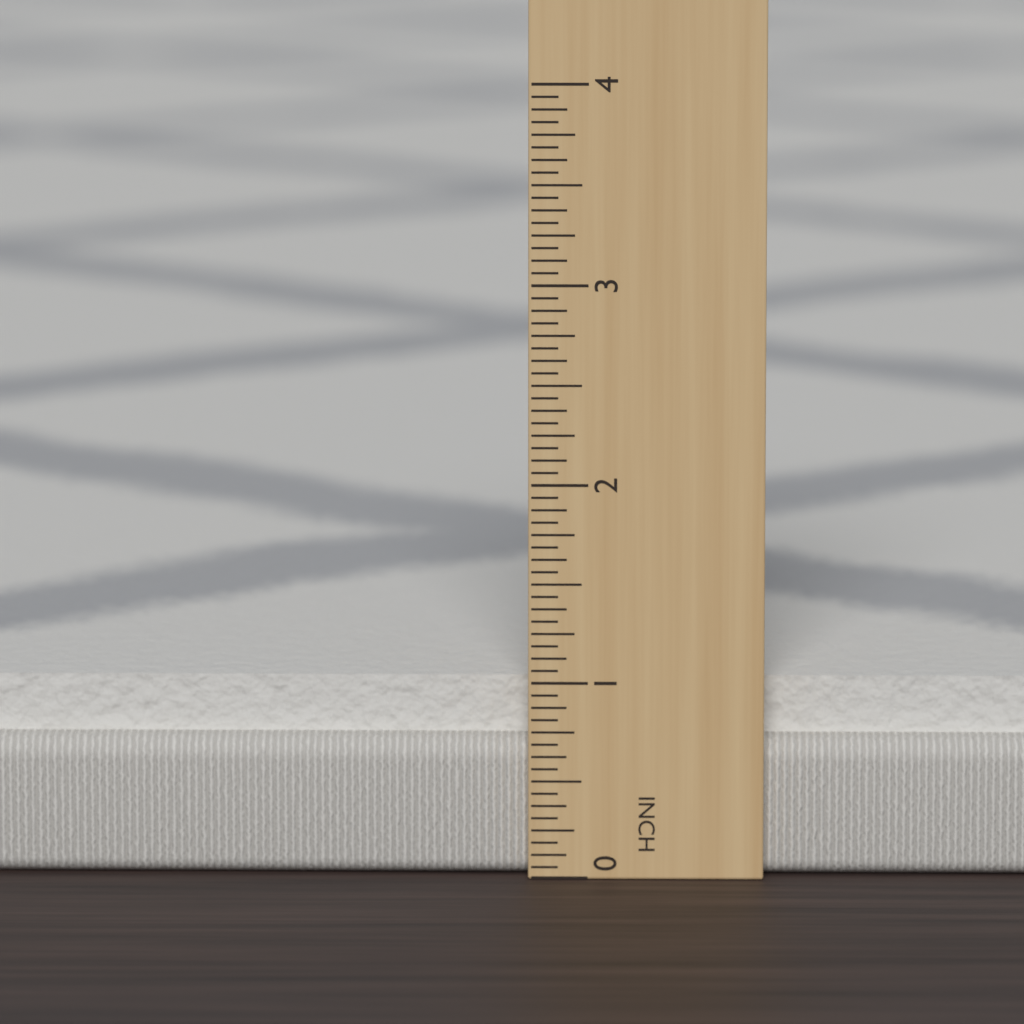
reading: 1.0000 in
